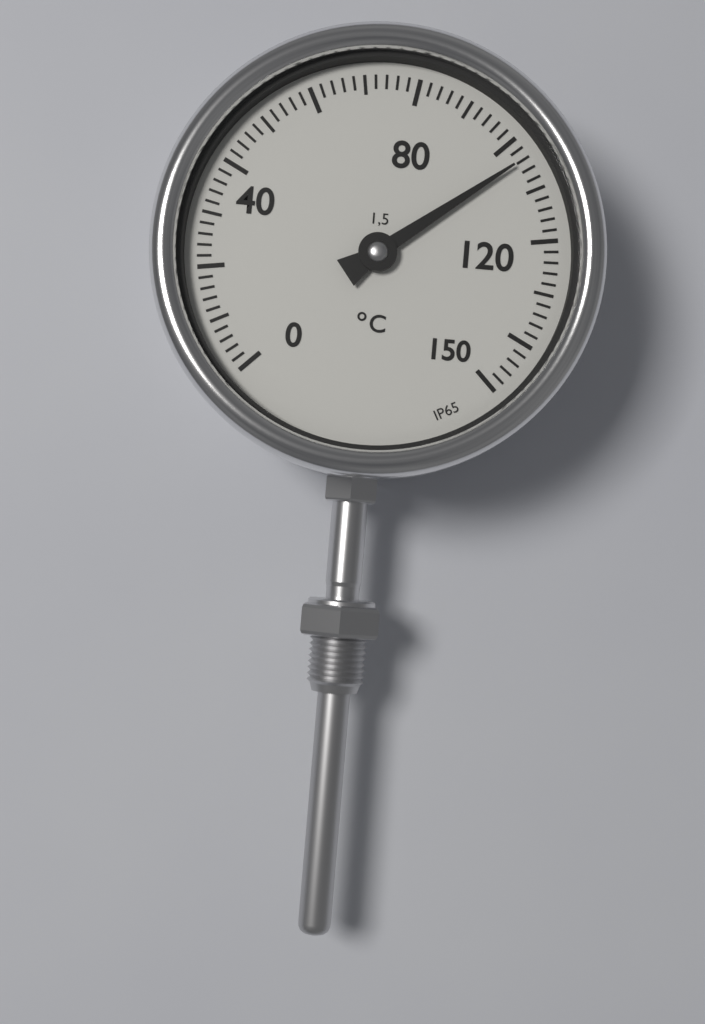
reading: 104 °C
